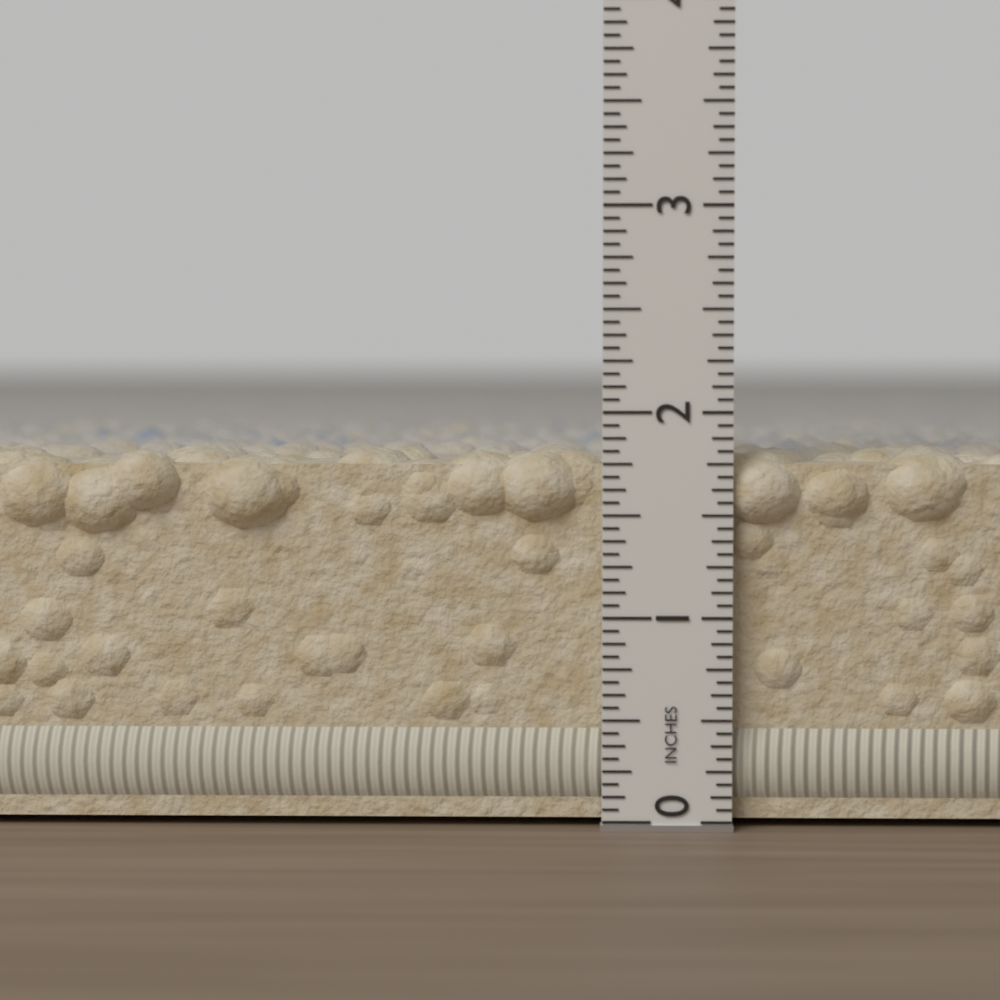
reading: 1.8125 in
